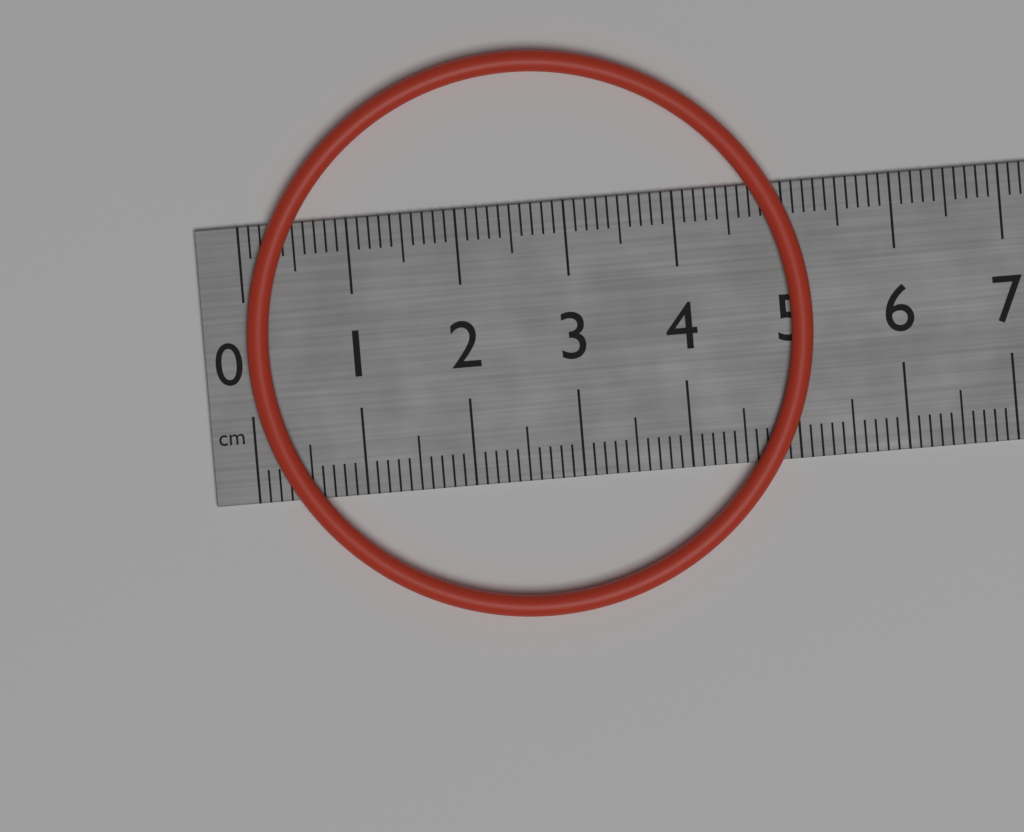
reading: 5.2 cm
